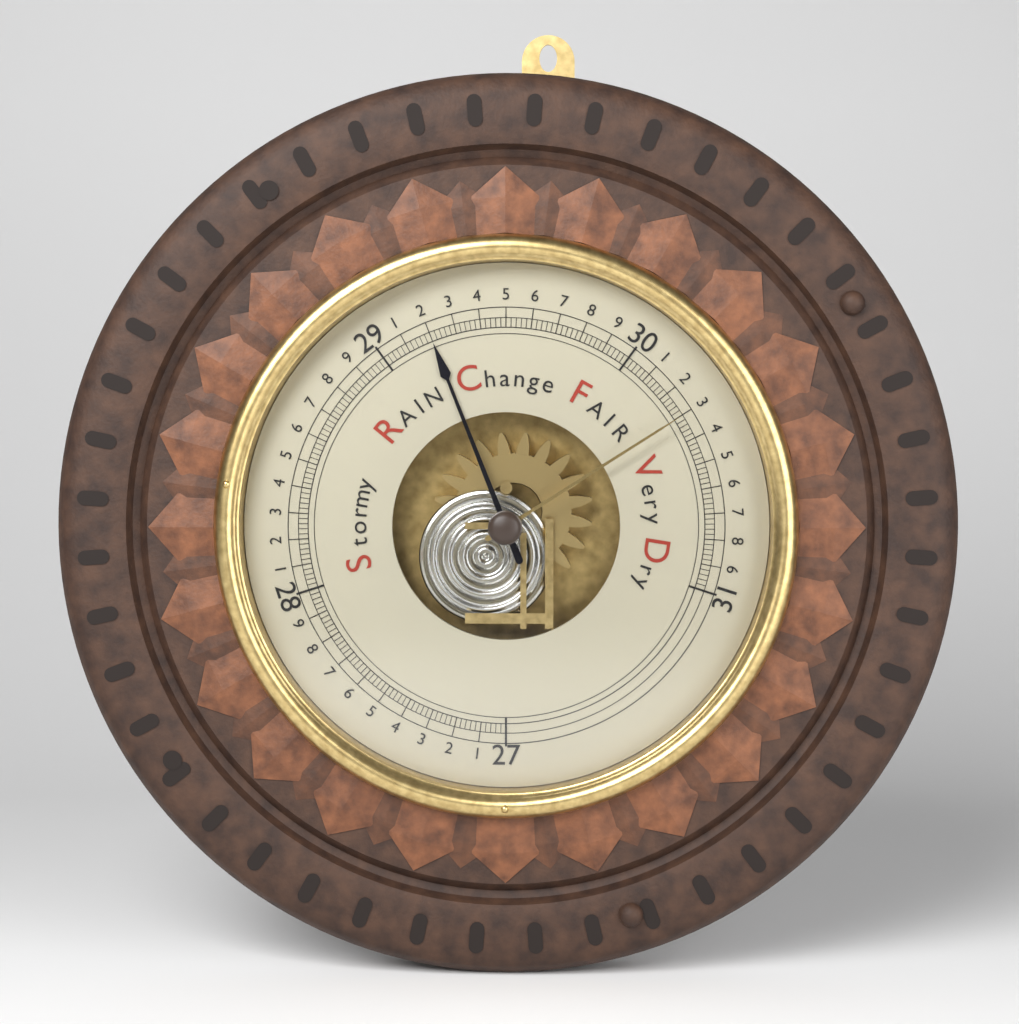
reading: 29.20 inHg
